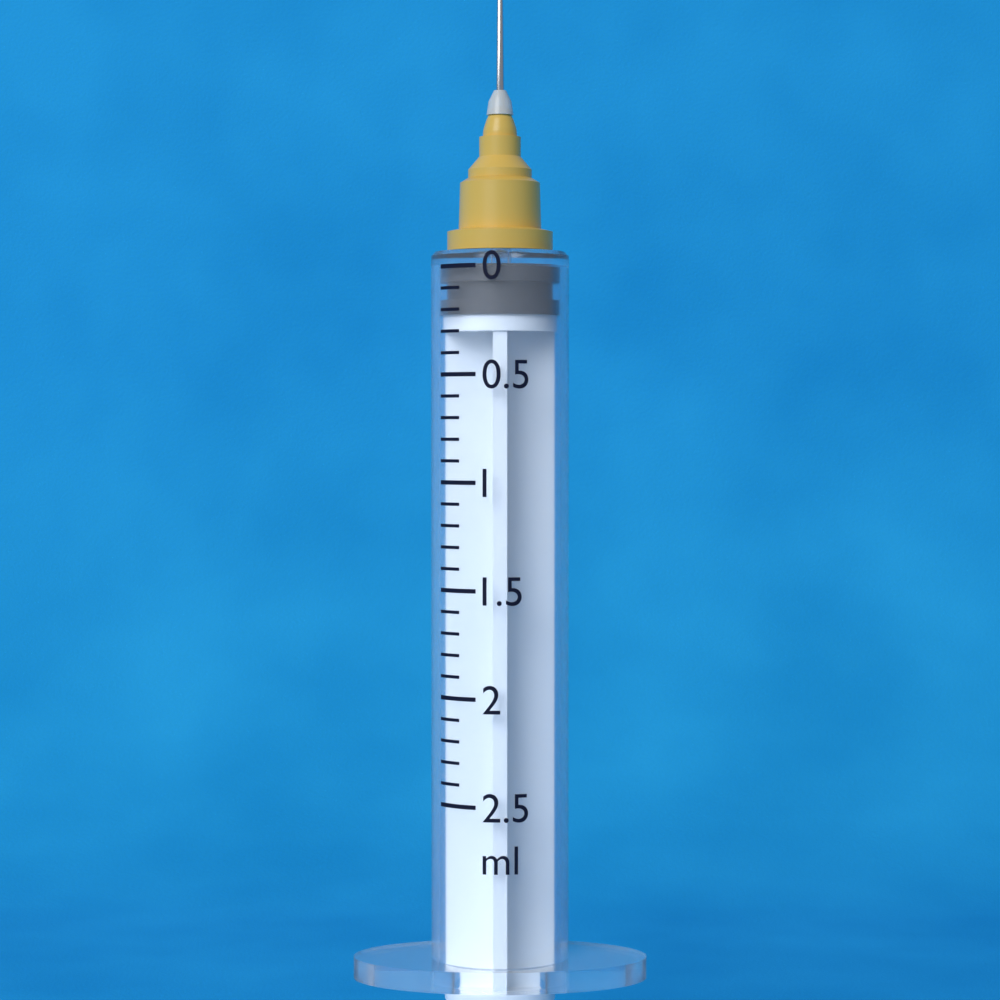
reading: 0.0 ml
